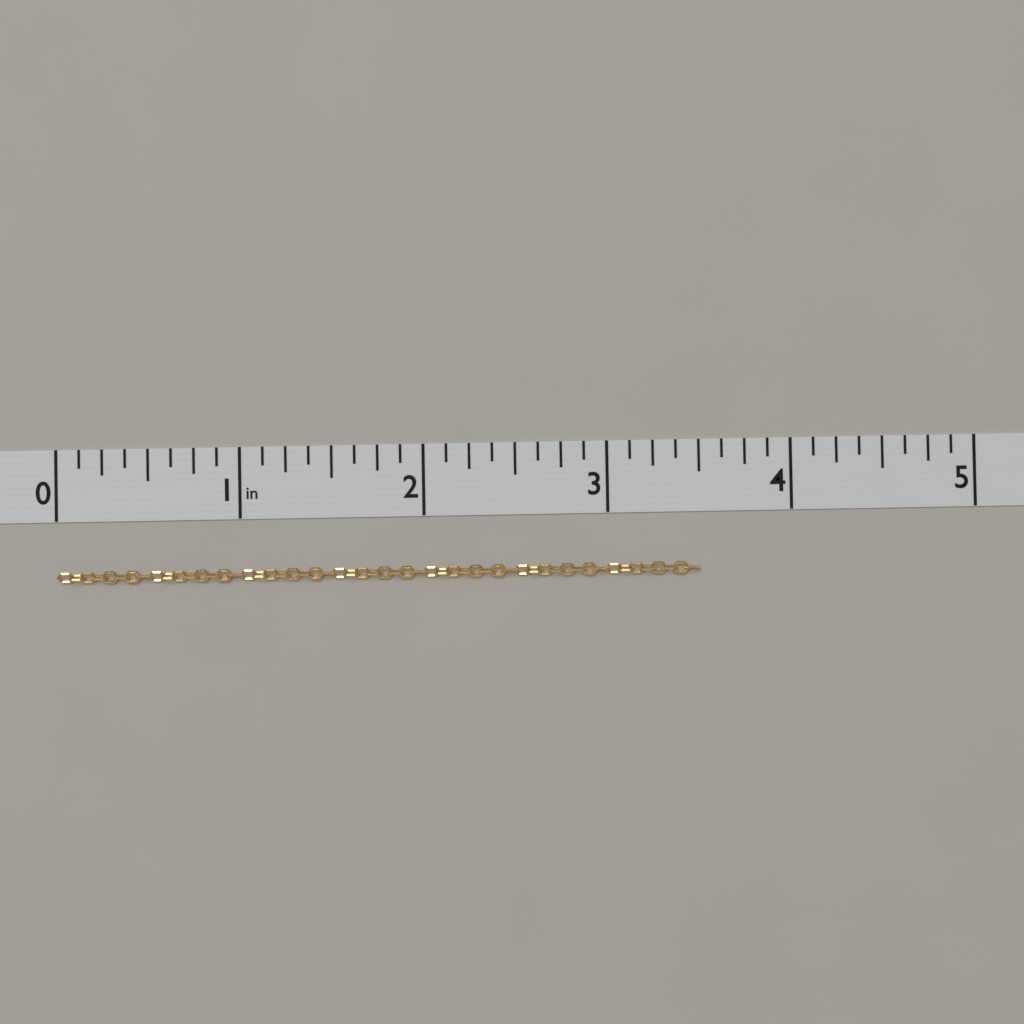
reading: 3.500 in
